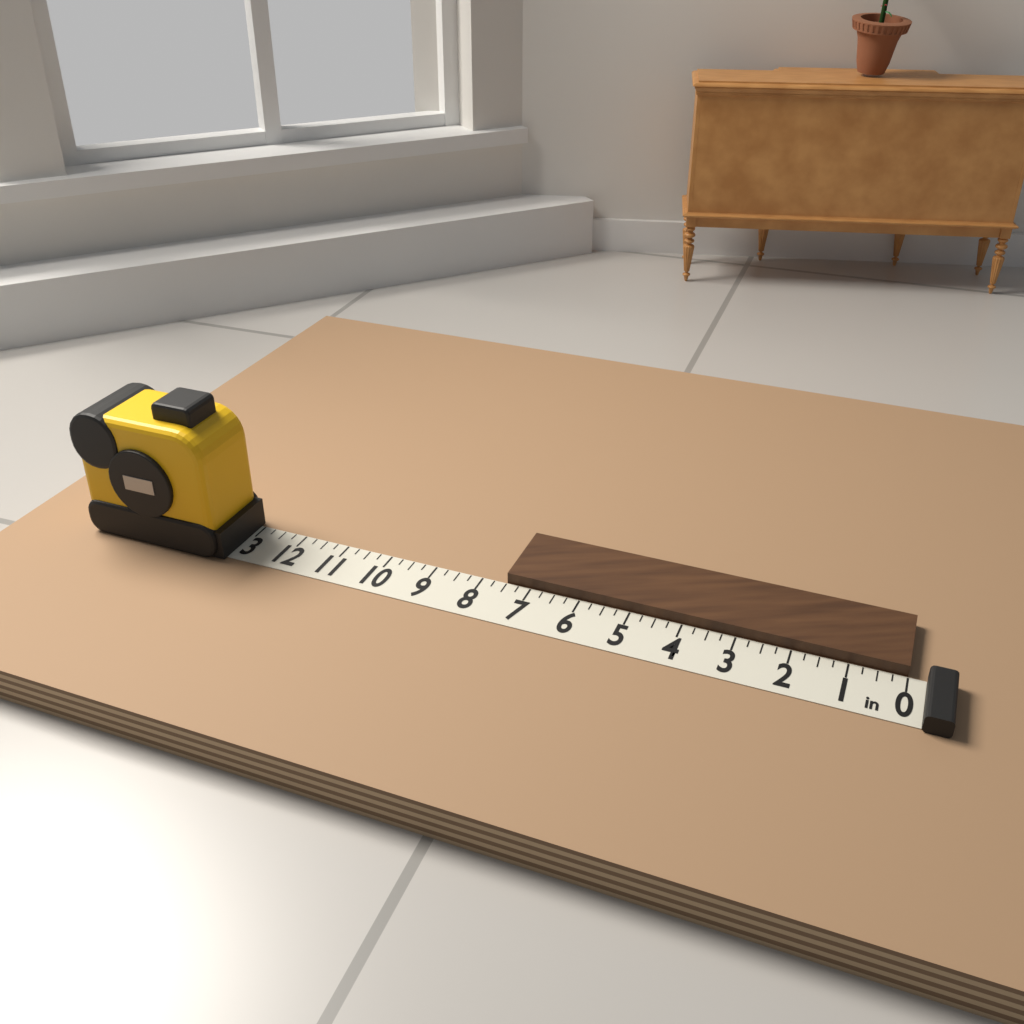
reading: 7.50 in
